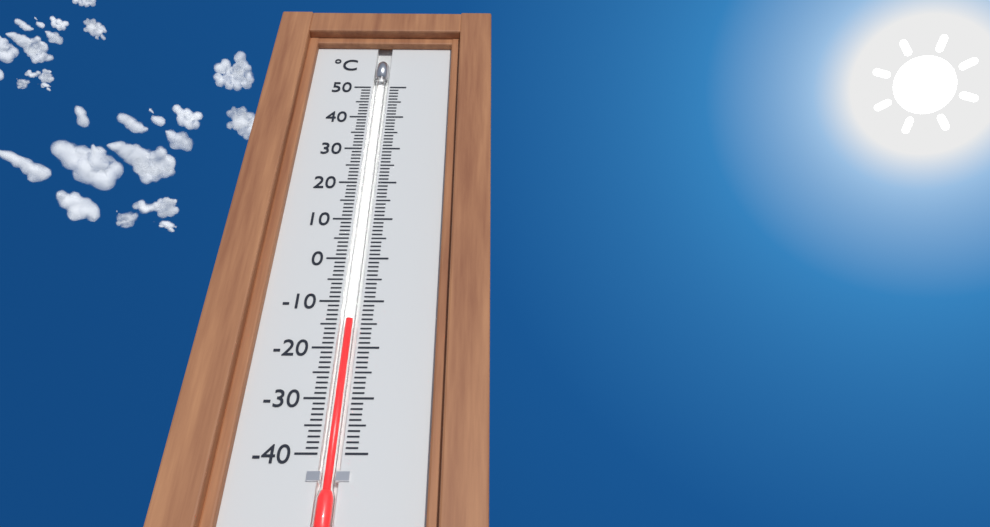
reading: -14 °C
